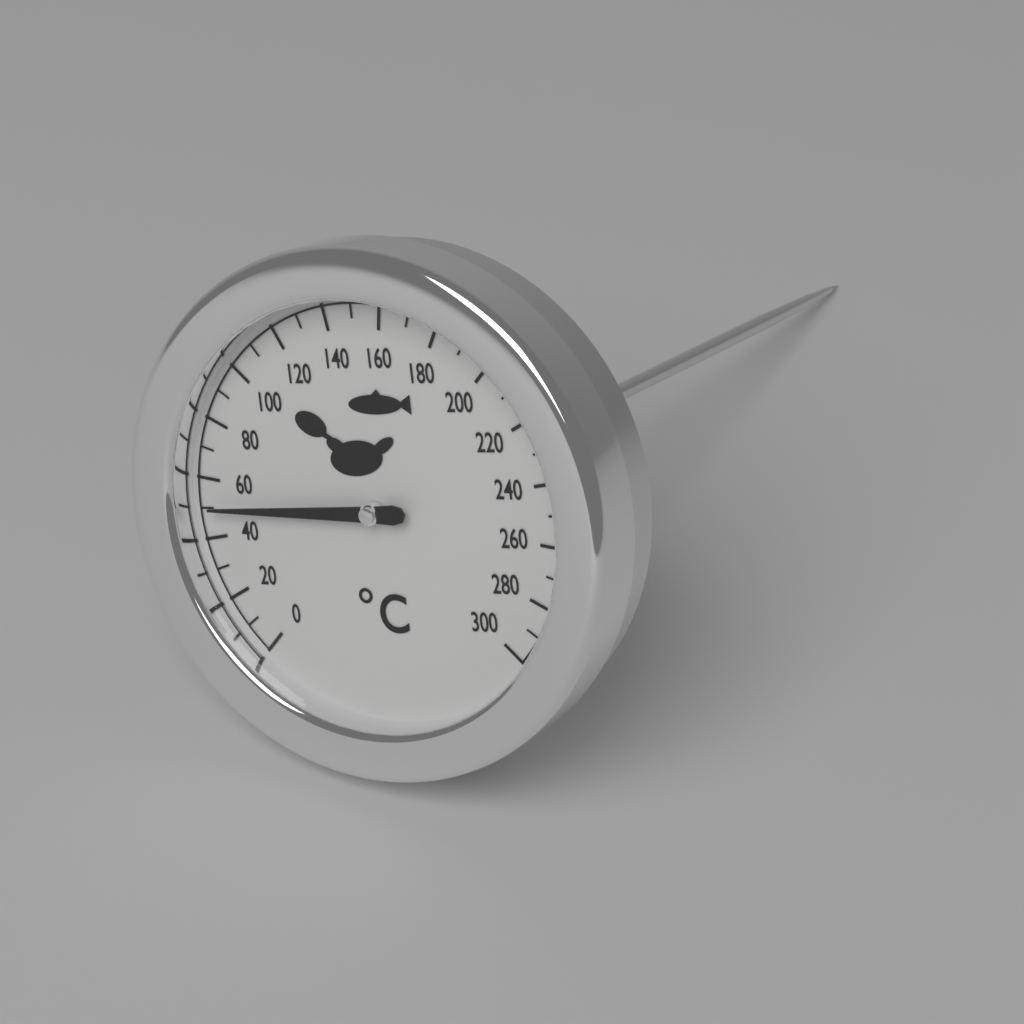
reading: 50 °C
